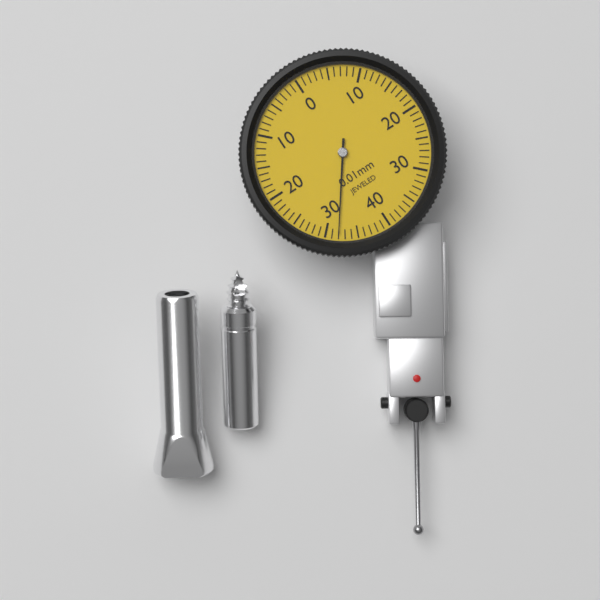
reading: 0.32 mm
